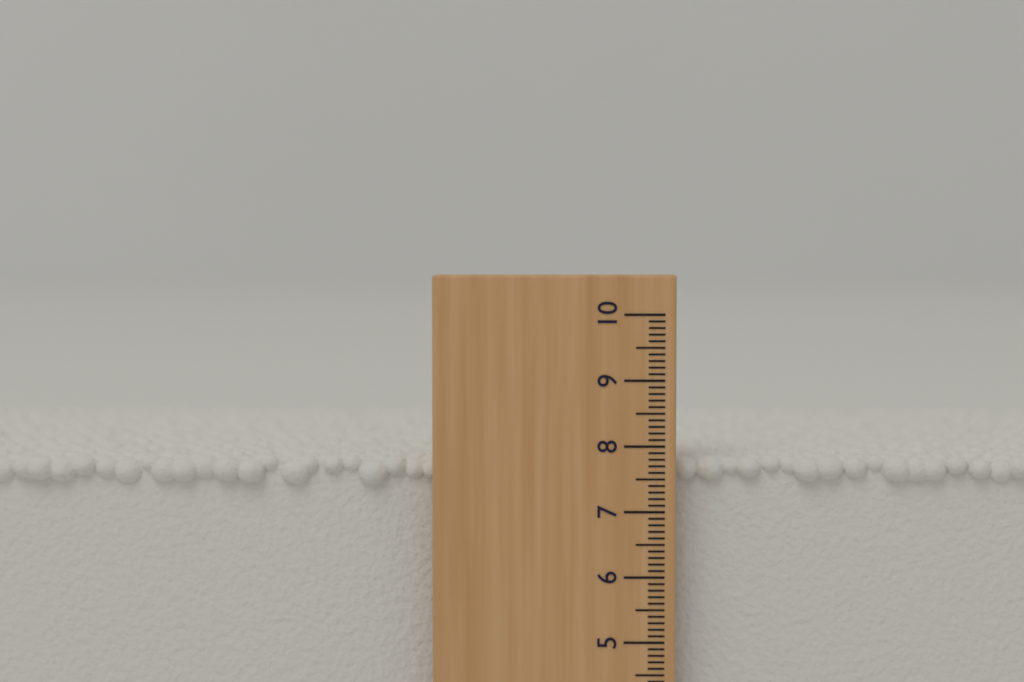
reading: 7.8 (no unit)
